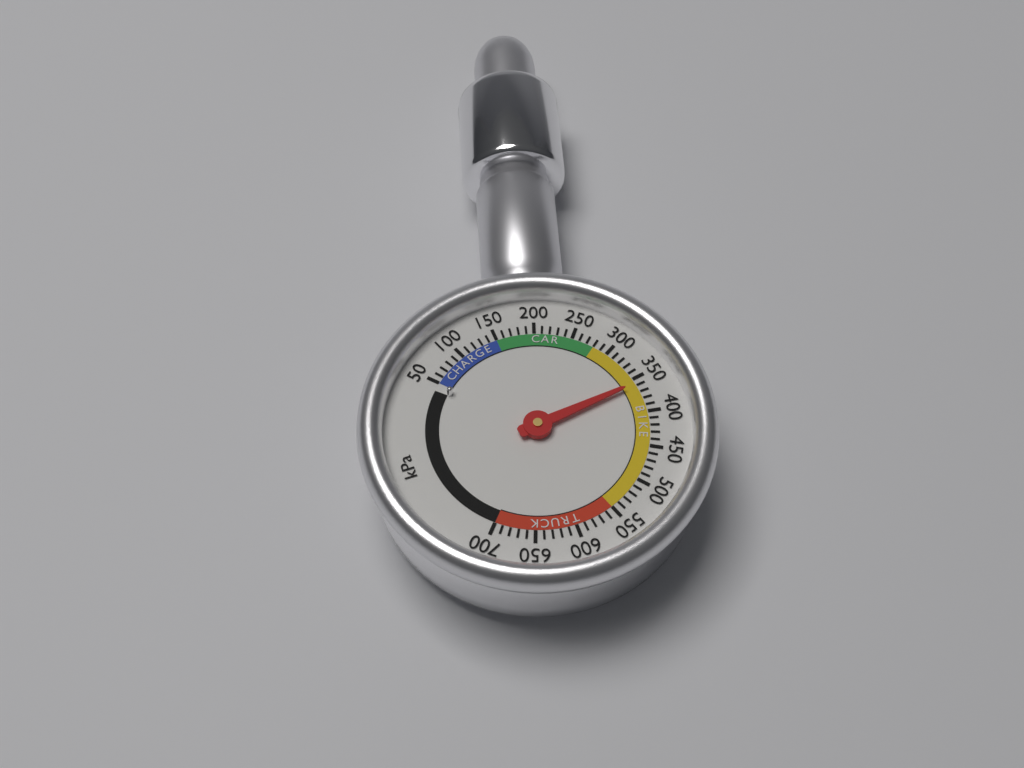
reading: 360 kPa
